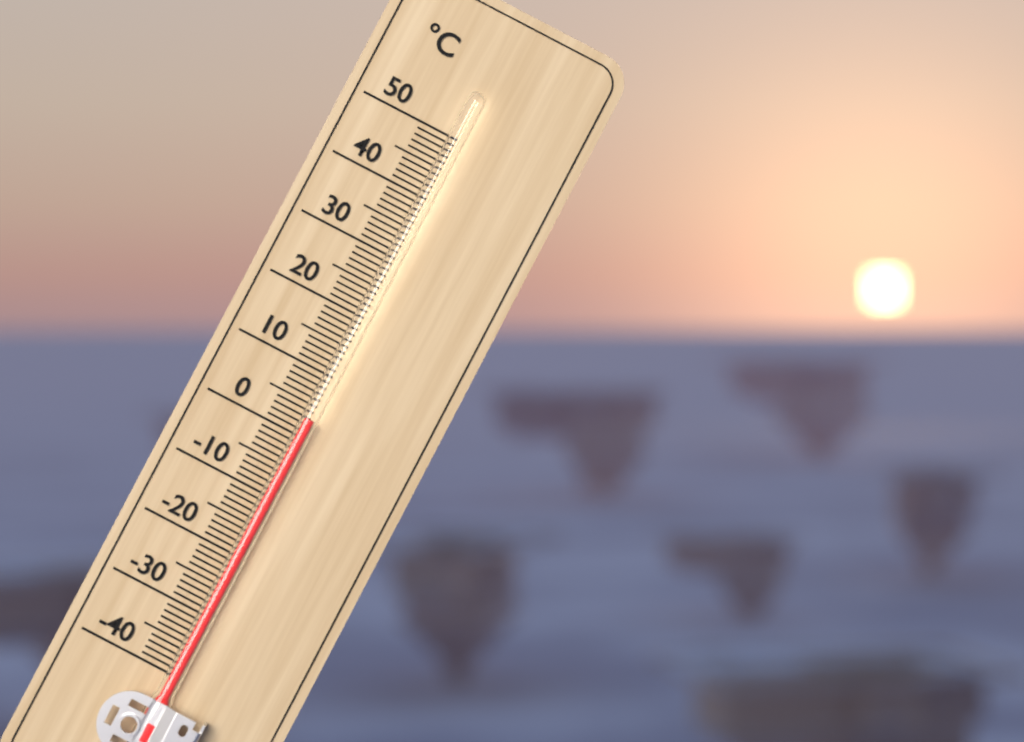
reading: 3 °C
